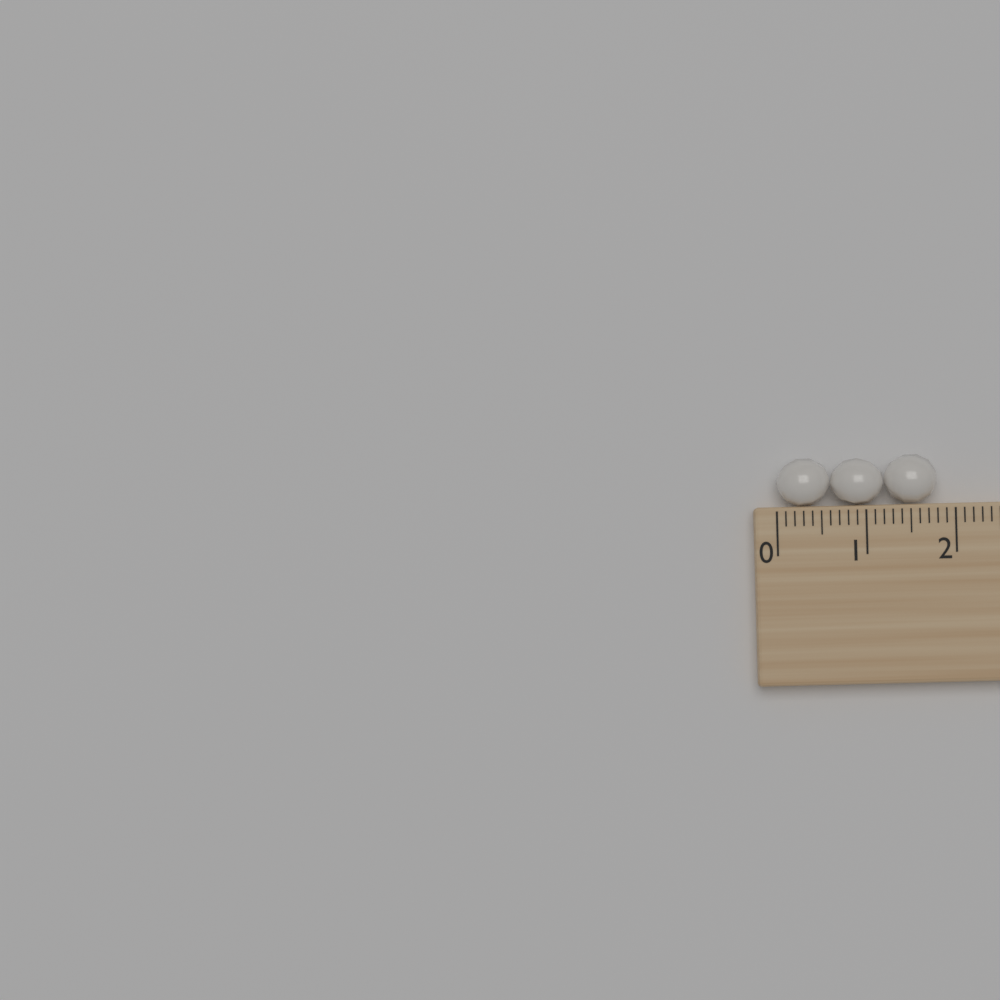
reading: 1.8 (no unit)
